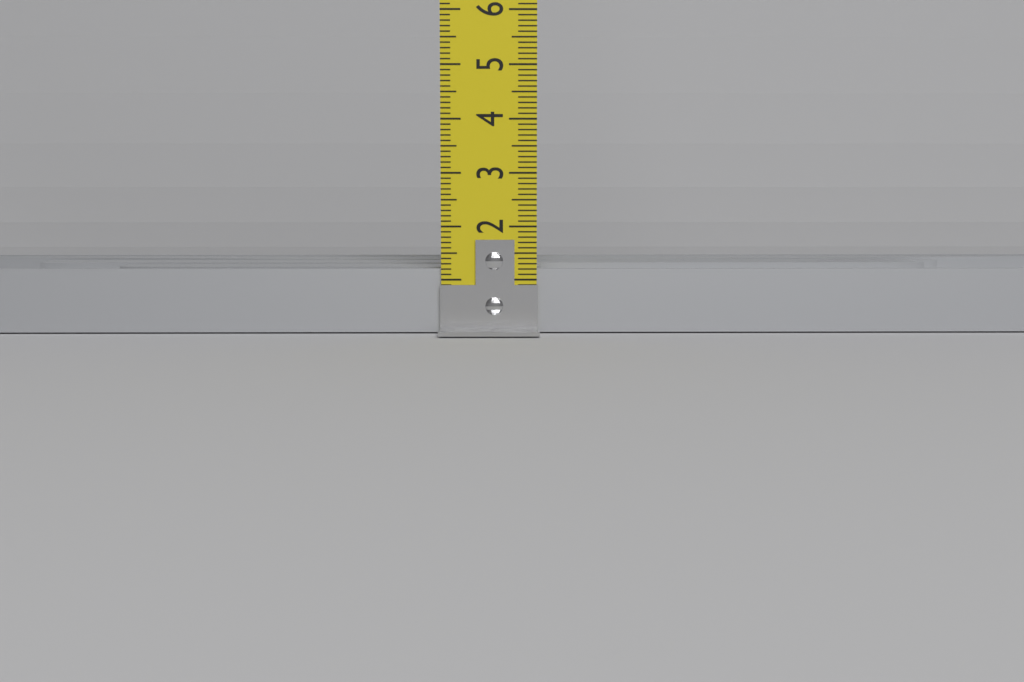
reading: 1.2 cm
